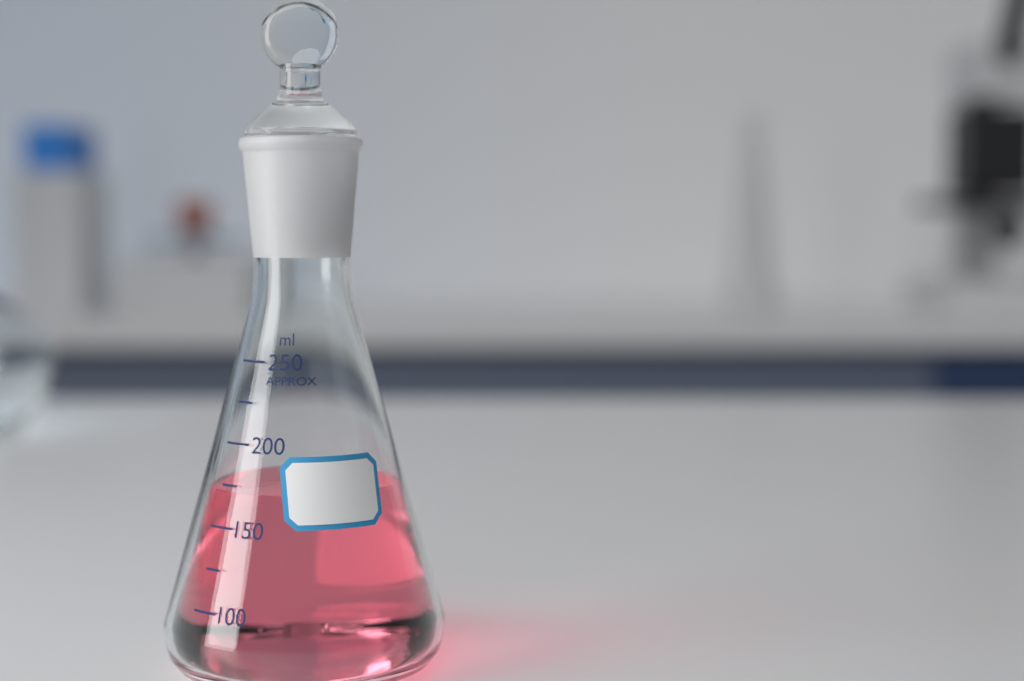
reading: 170 ml
